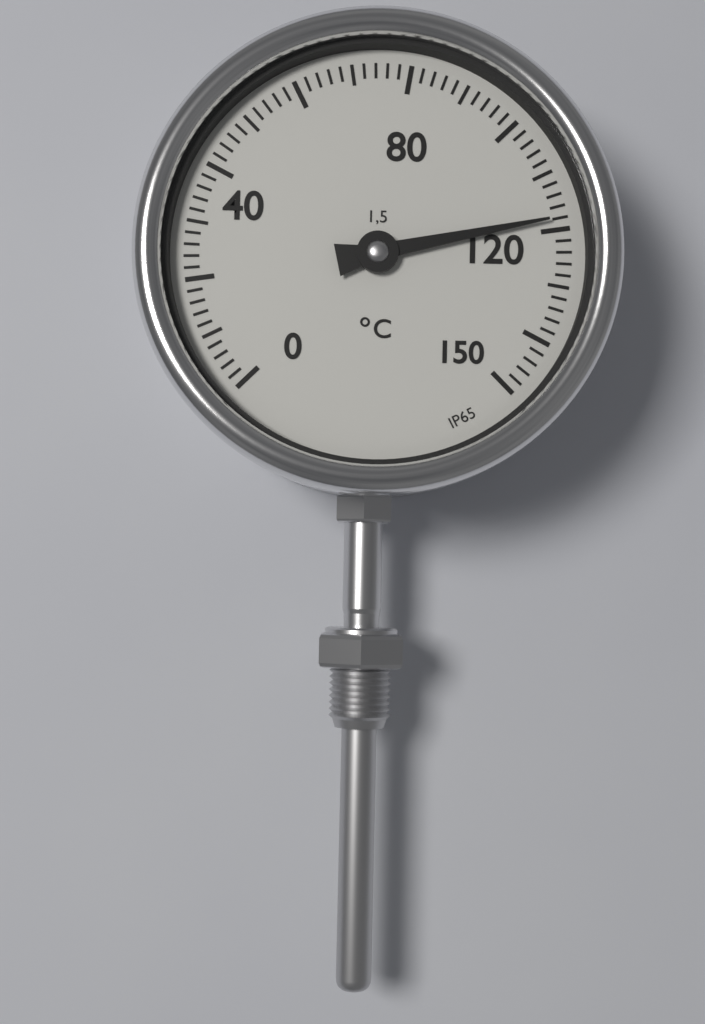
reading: 118 °C
